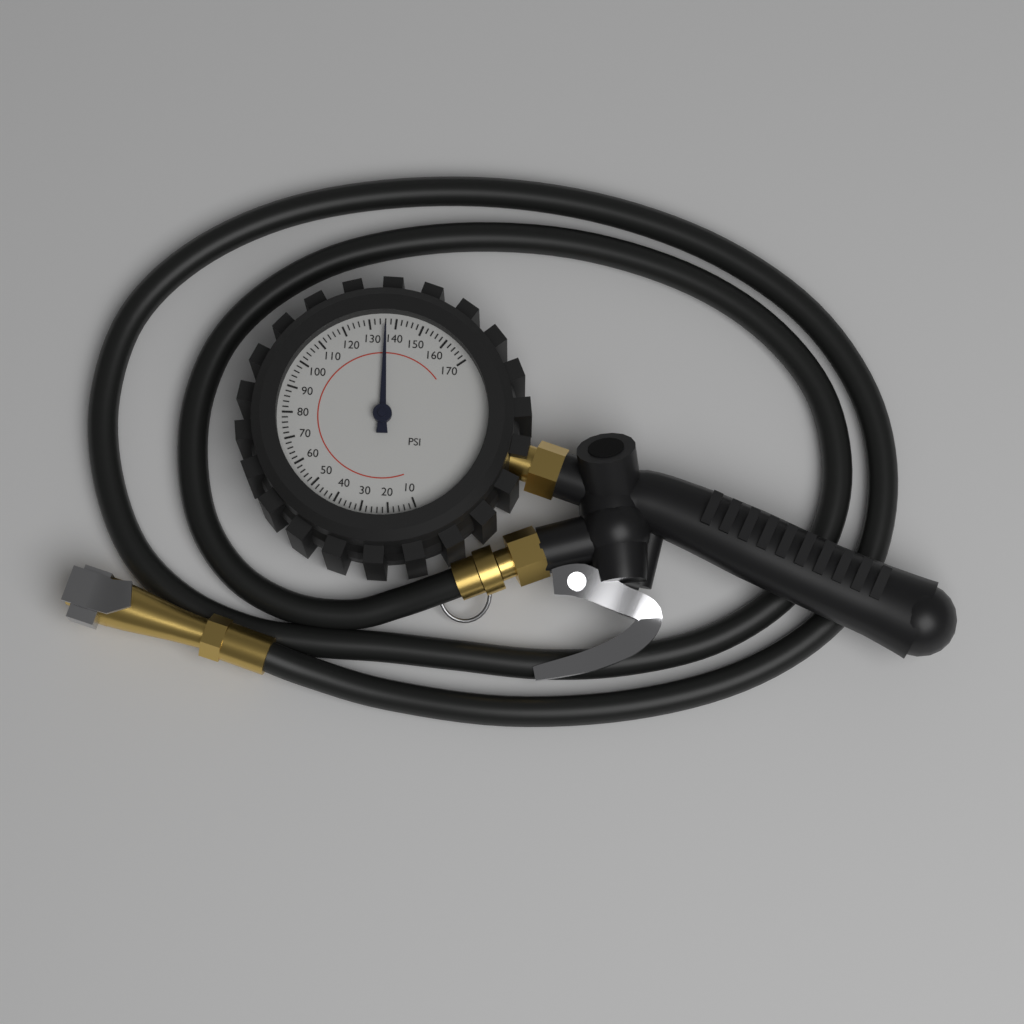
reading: 136 psi
